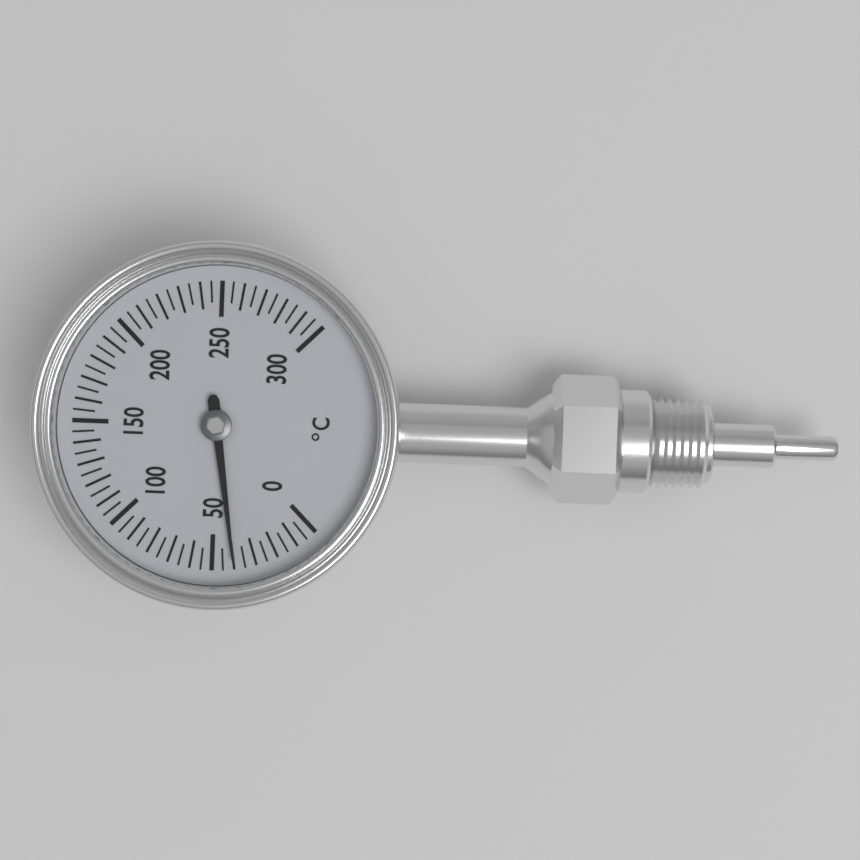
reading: 40 °C
